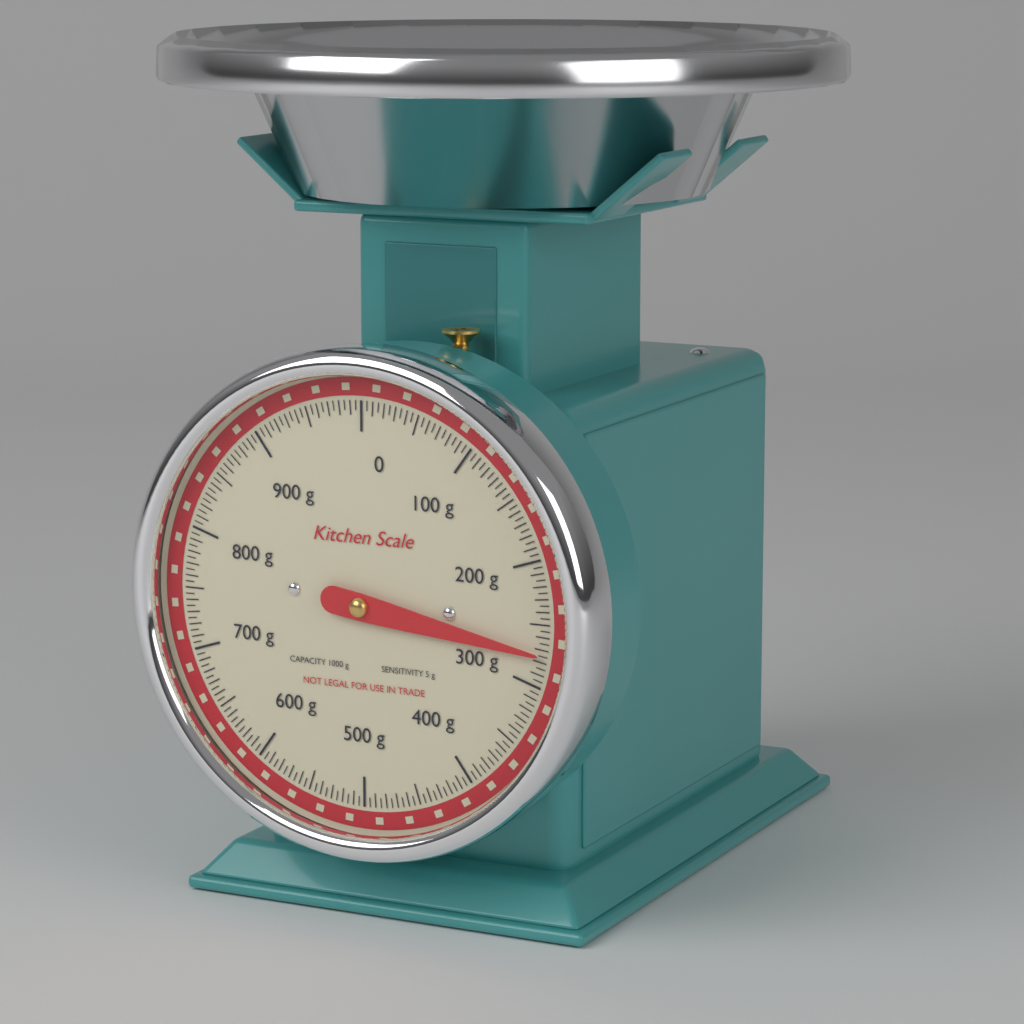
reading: 275 g
